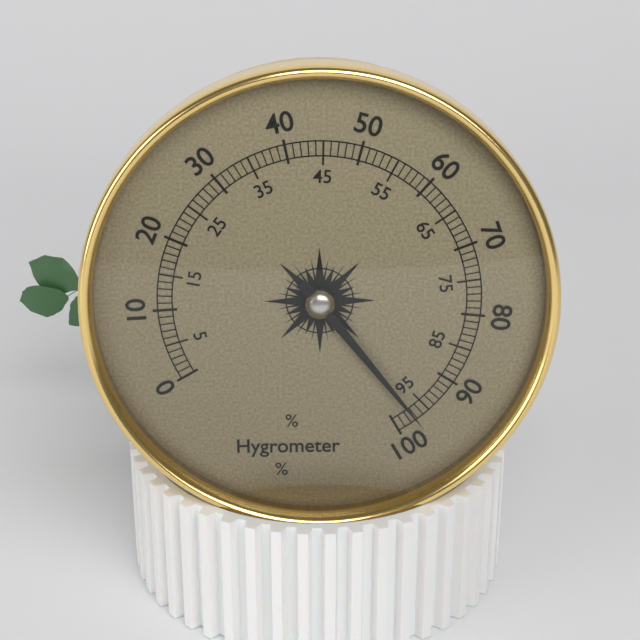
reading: 97 %
